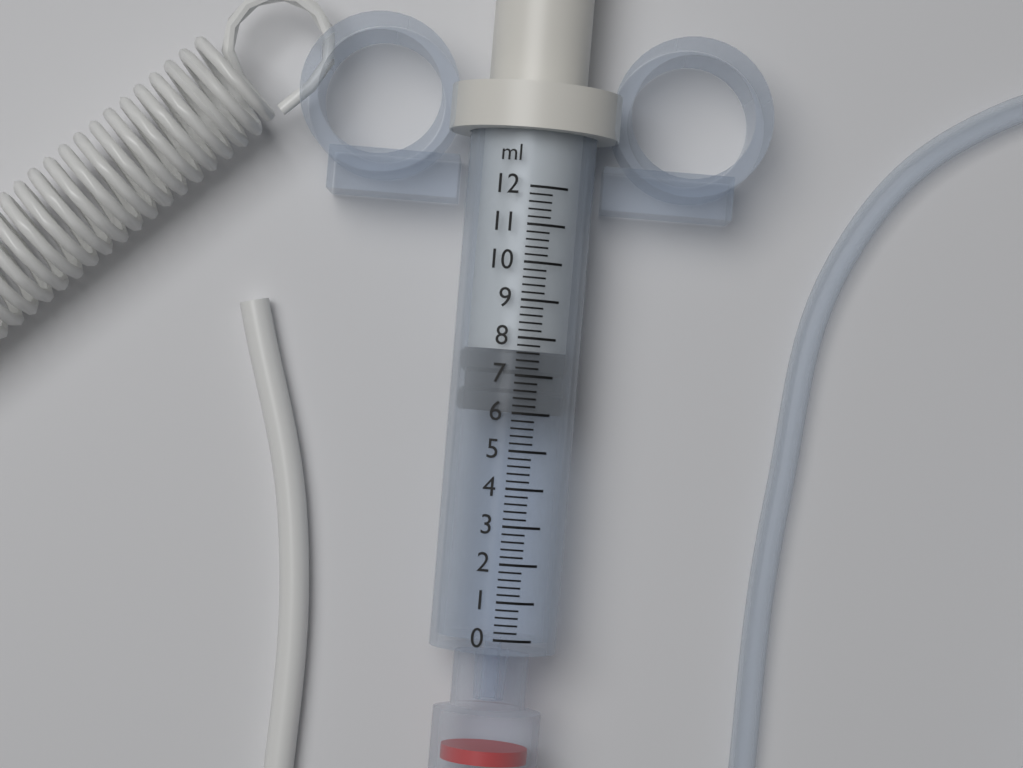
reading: 6.0 ml
